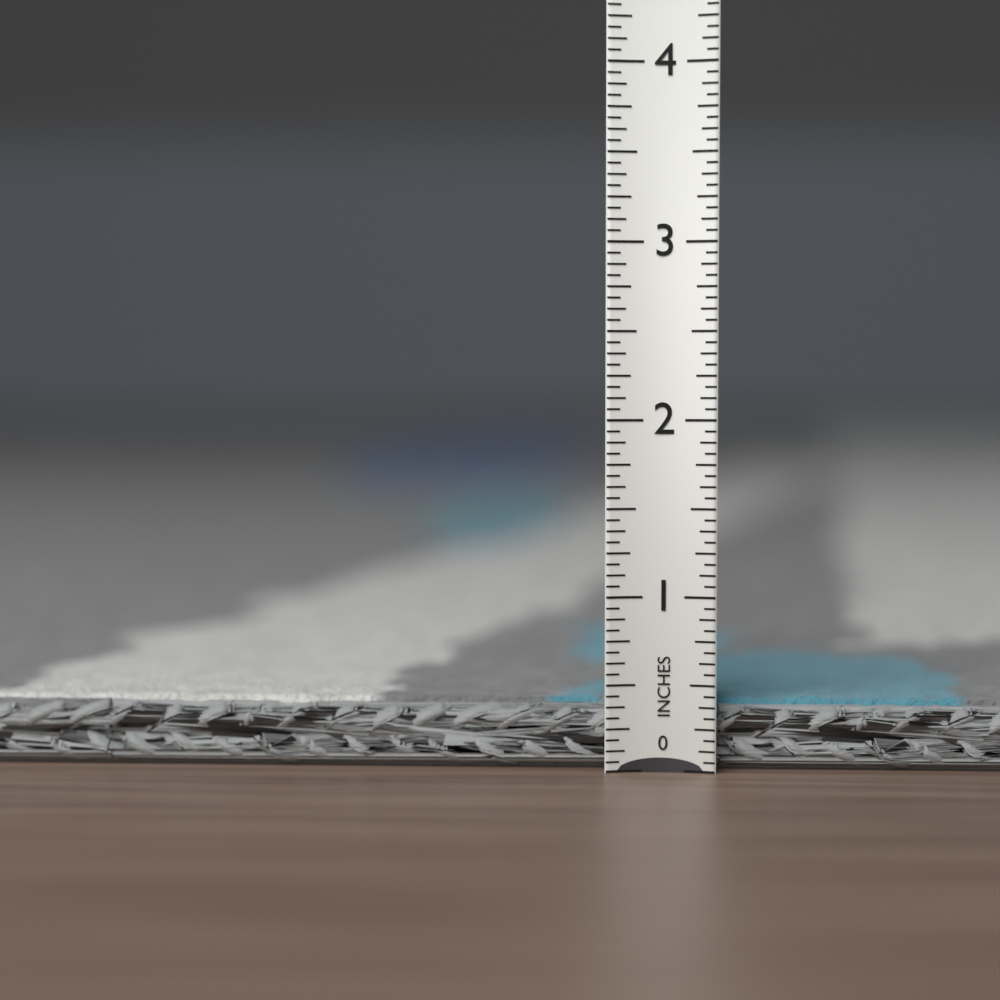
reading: 0.4375 in
